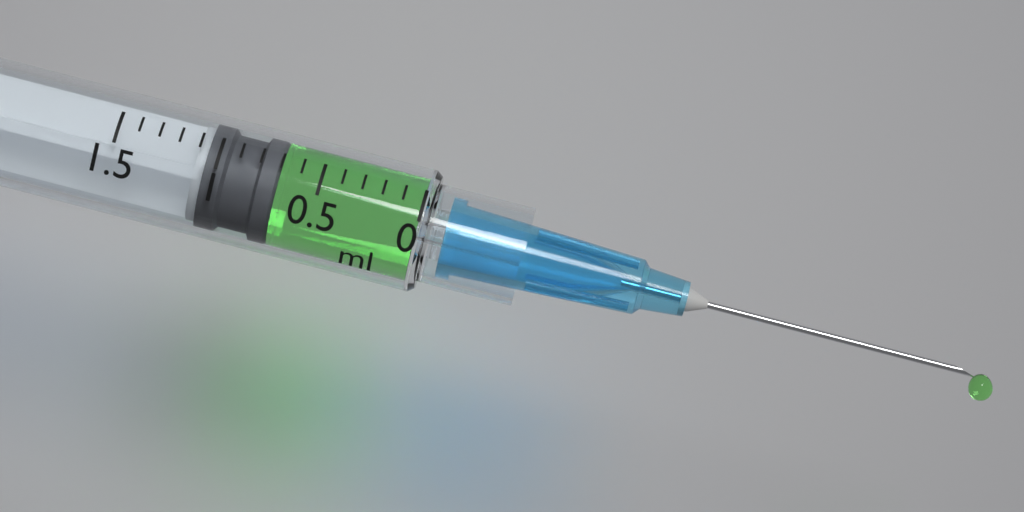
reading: 0.7 ml
